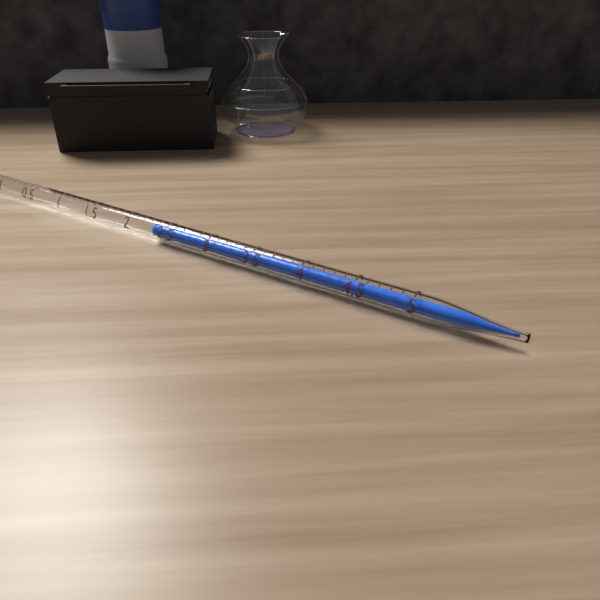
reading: 2.3 ml
